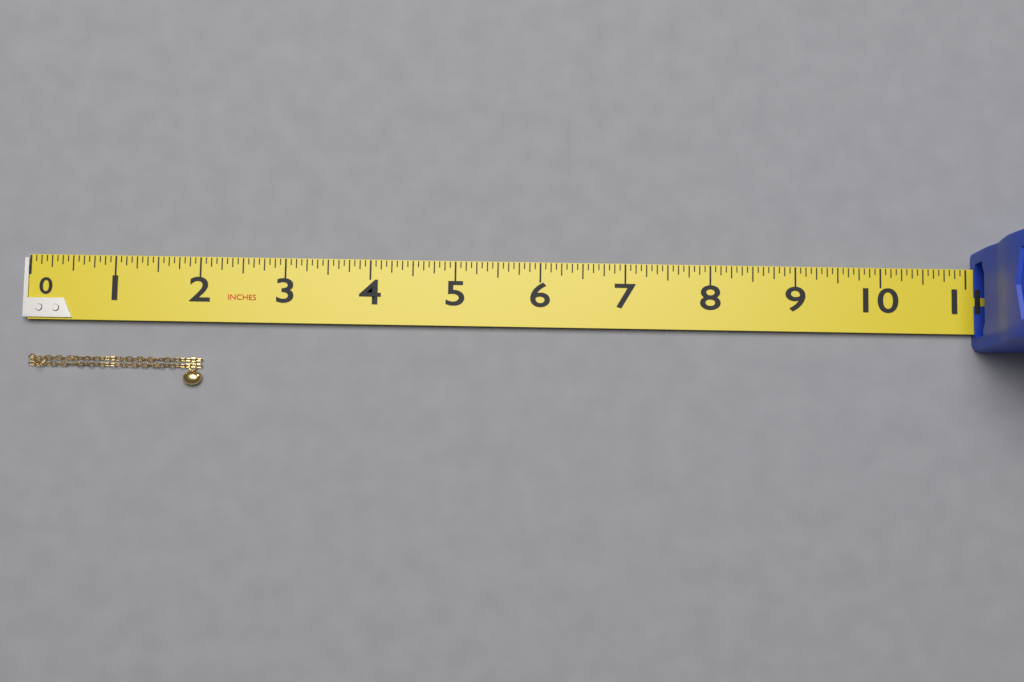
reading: 2.0625 in
